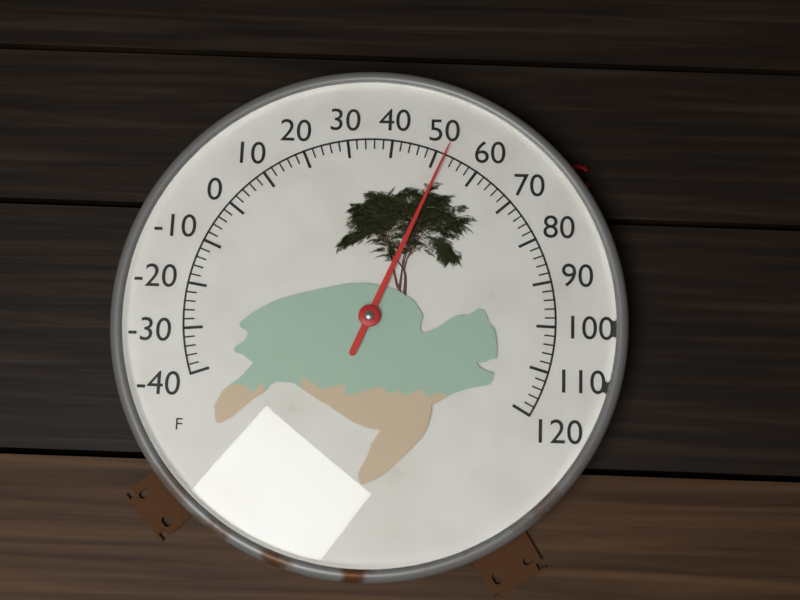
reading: 52 °F
